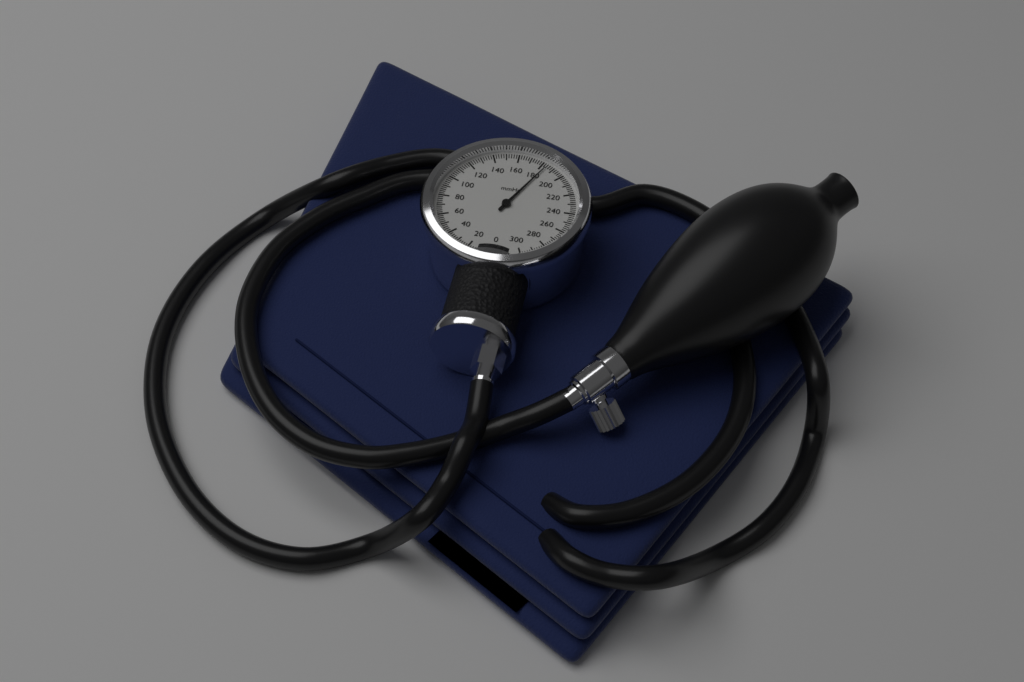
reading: 184 mmHg
